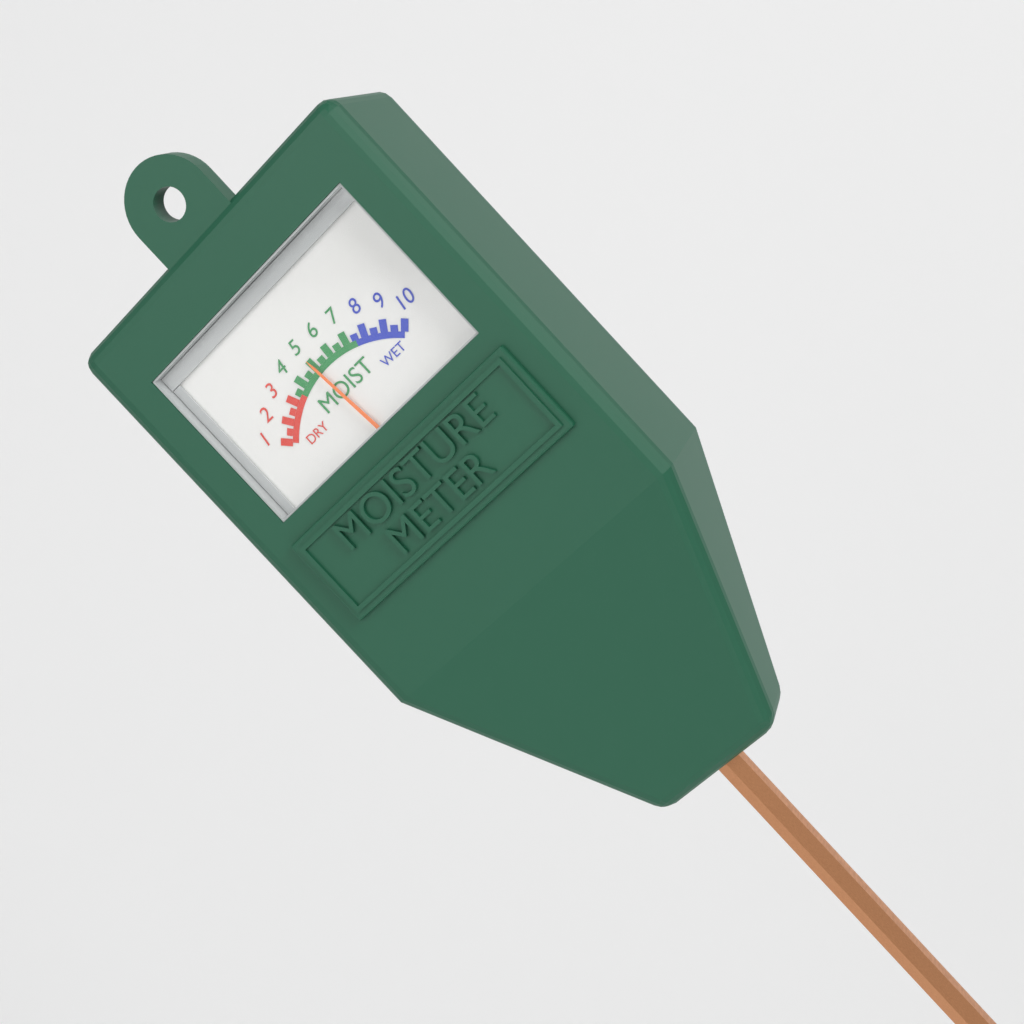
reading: 5.0 (no unit)
